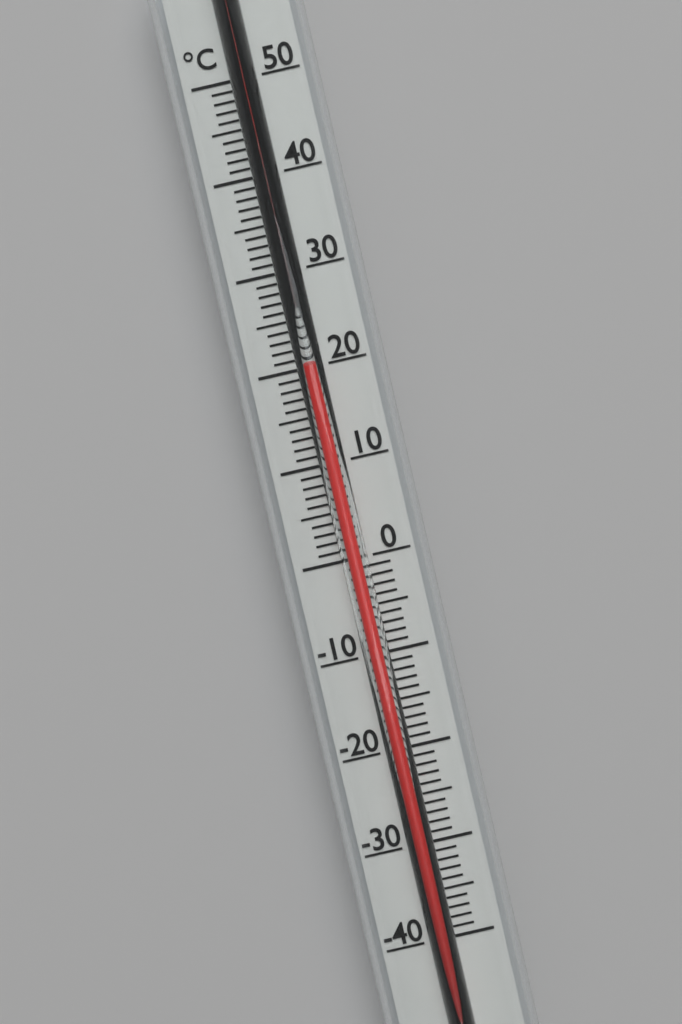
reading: 20 °C
